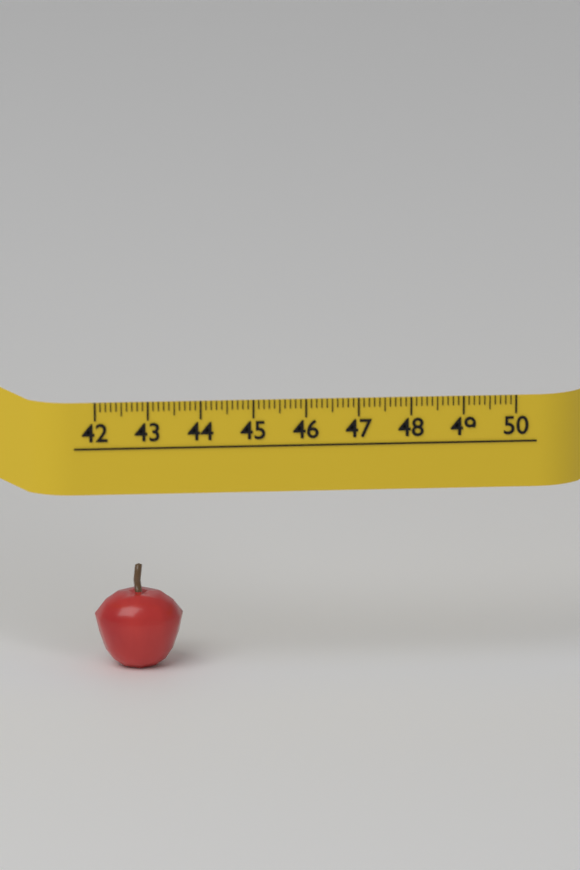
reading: 43.7 (no unit)
